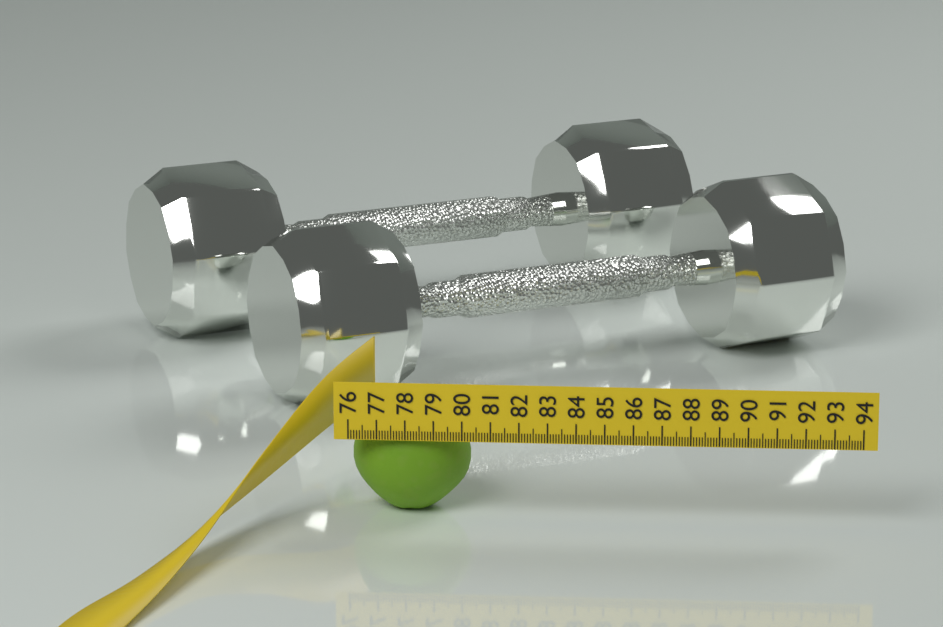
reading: 80.2 (no unit)
